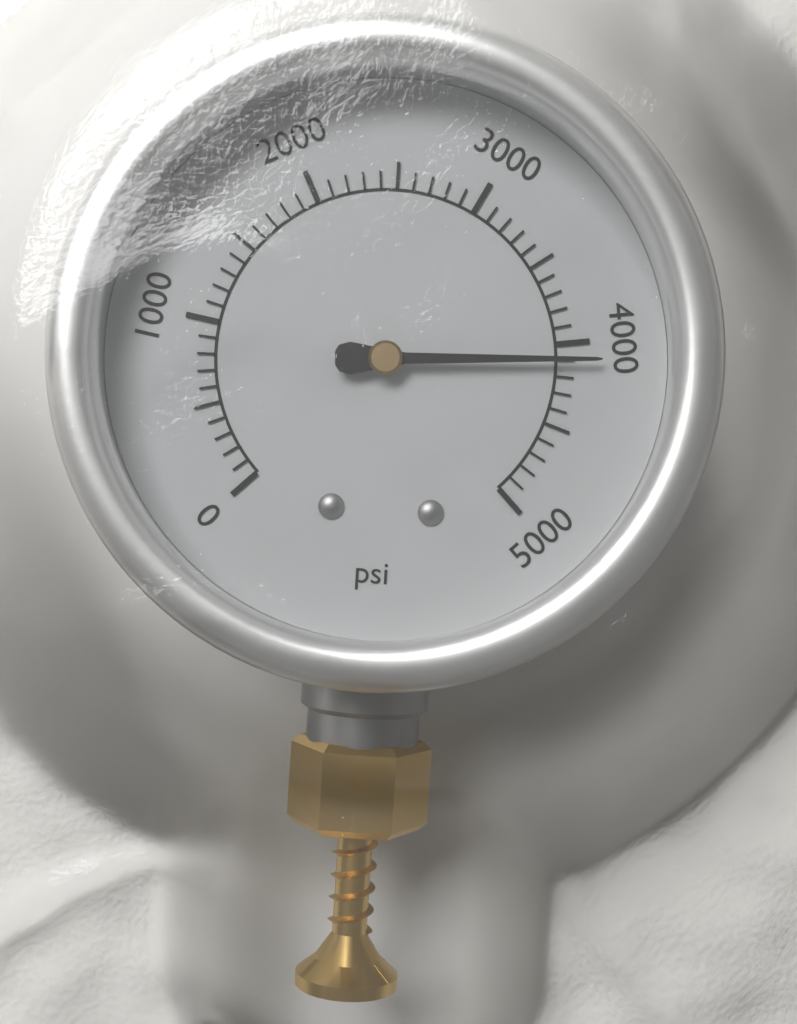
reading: 4100 psi
